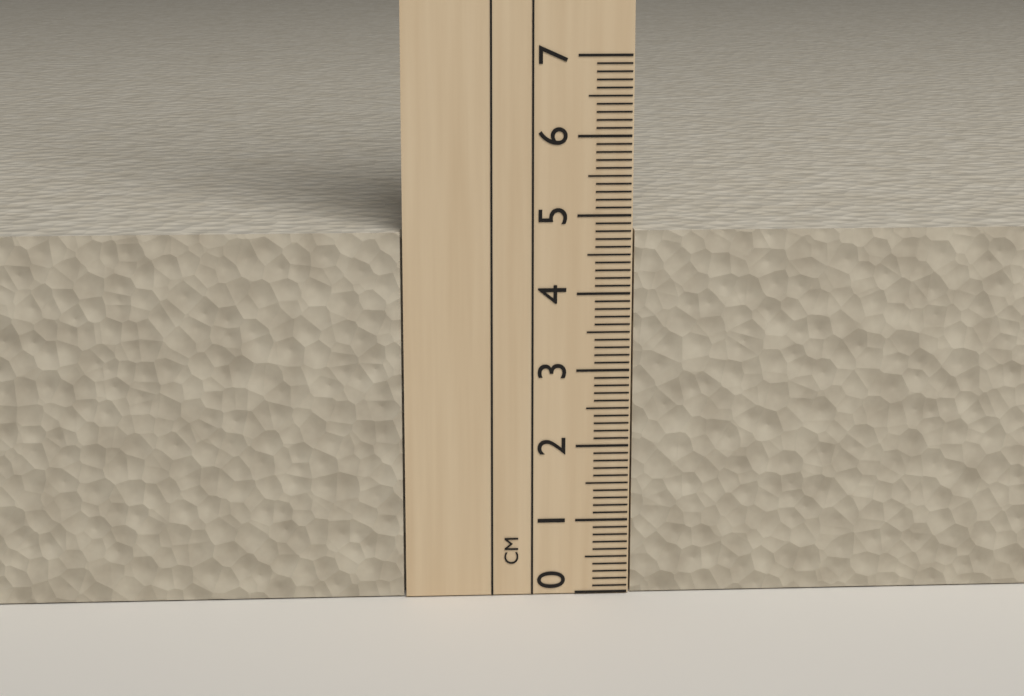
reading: 4.8 cm
